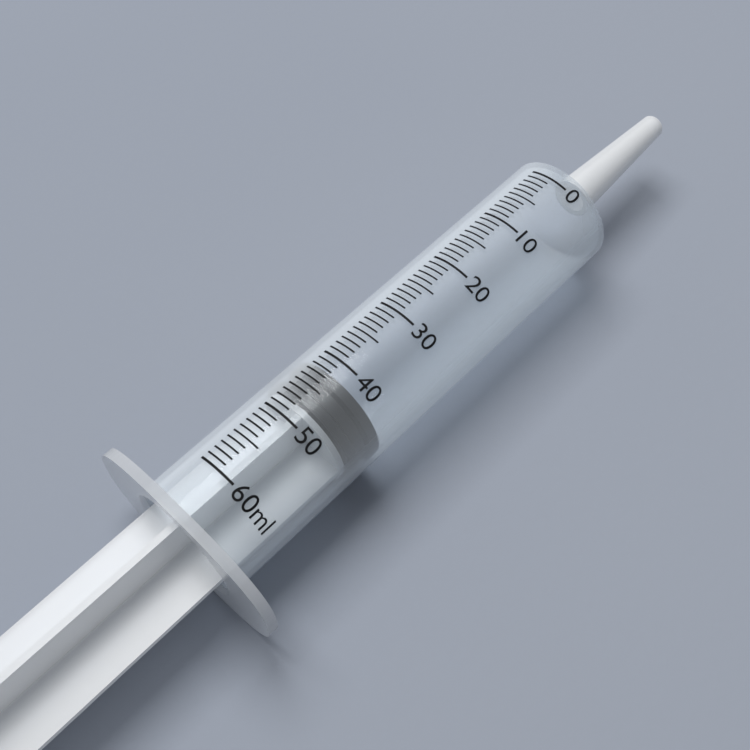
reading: 42 ml
